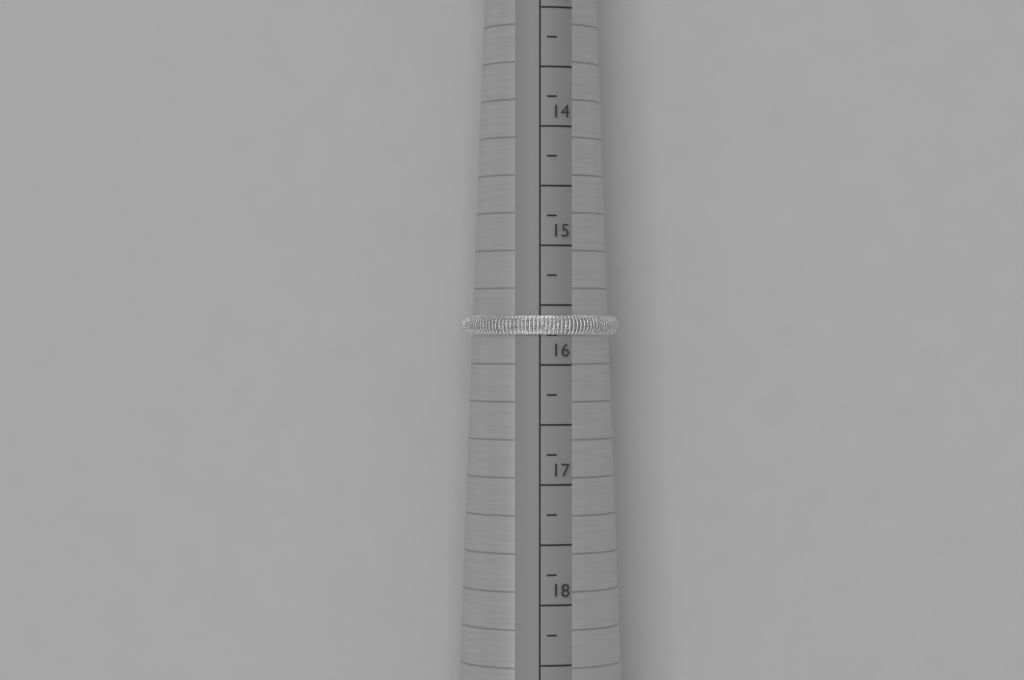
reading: 15.75 mm
